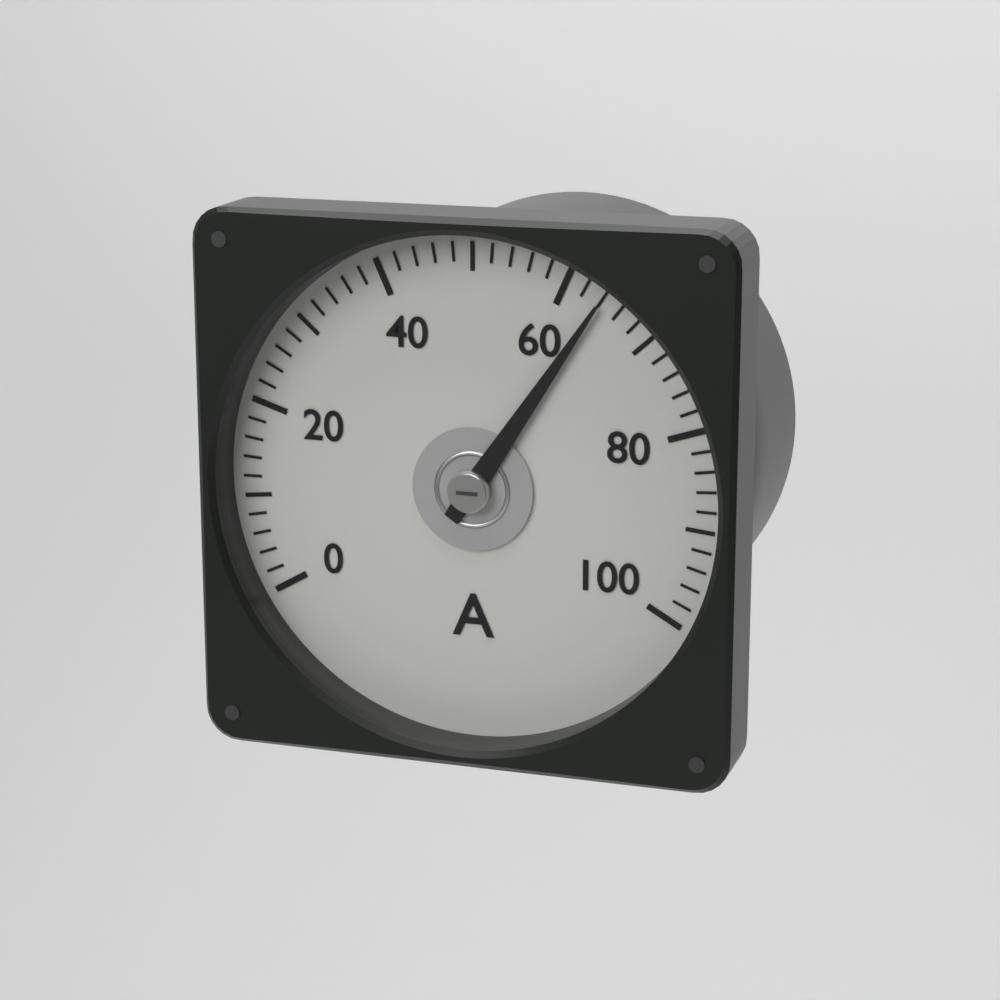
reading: 64 A
